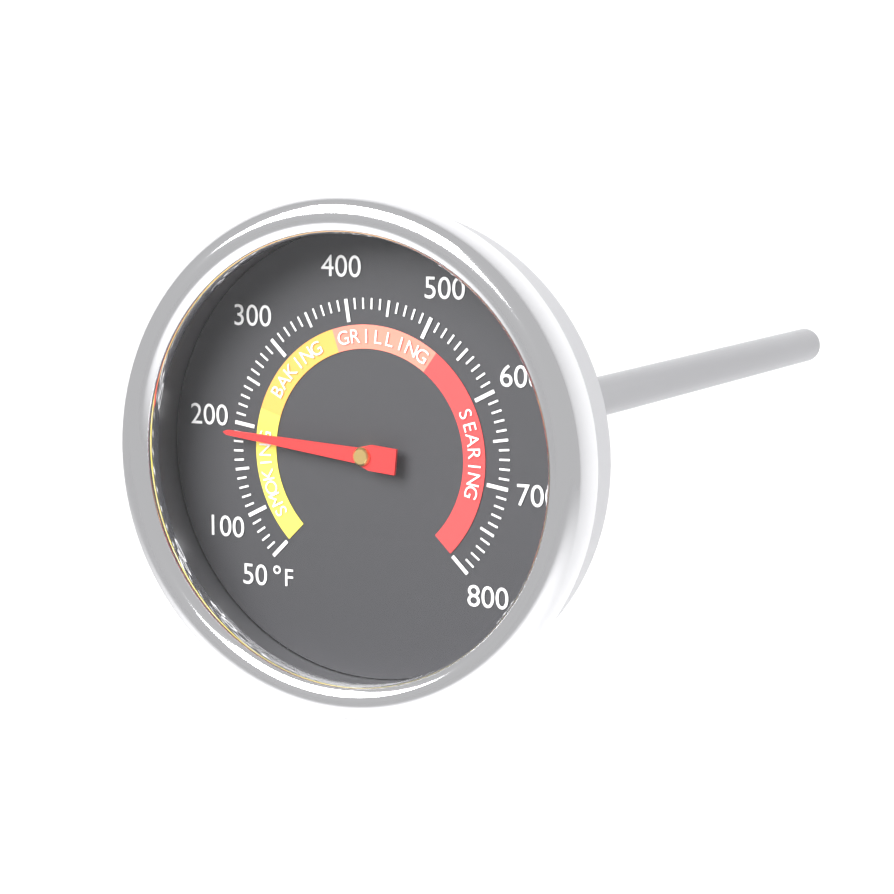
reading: 190 °F
